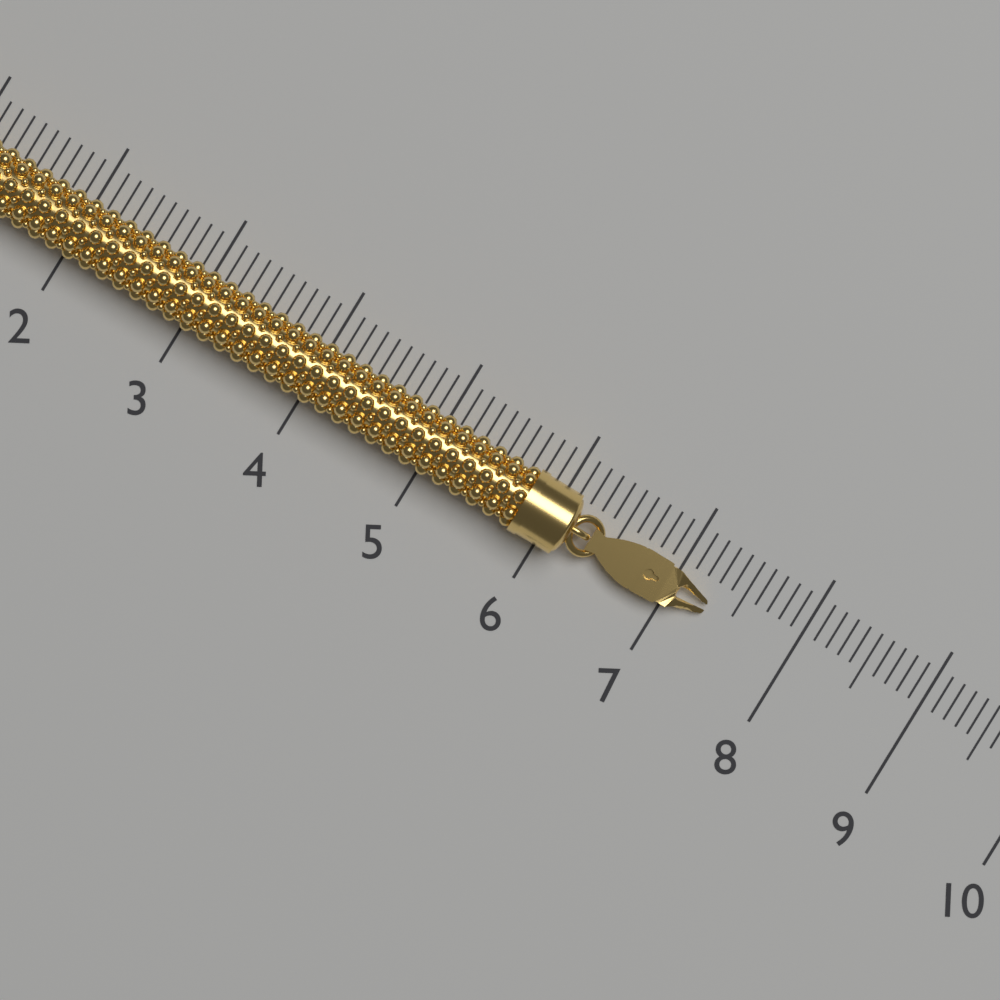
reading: 7.3 (no unit)
